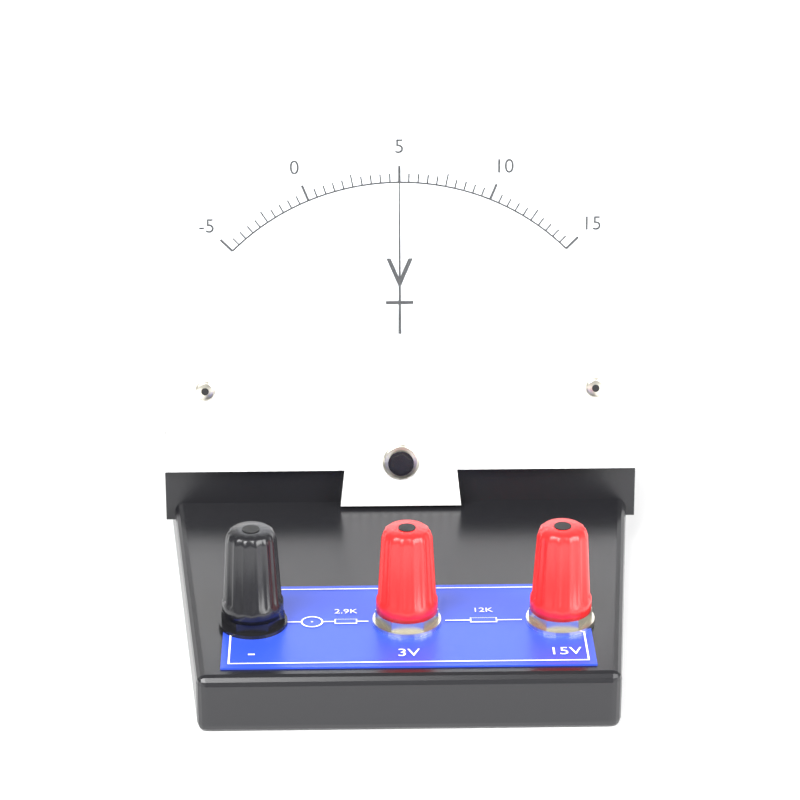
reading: 5.0 V
